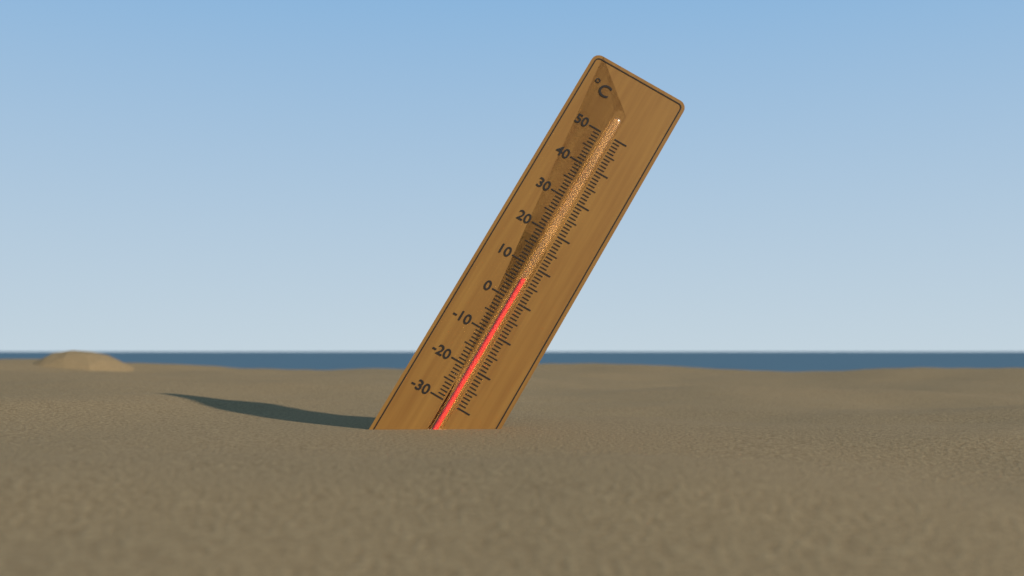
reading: 6 °C
